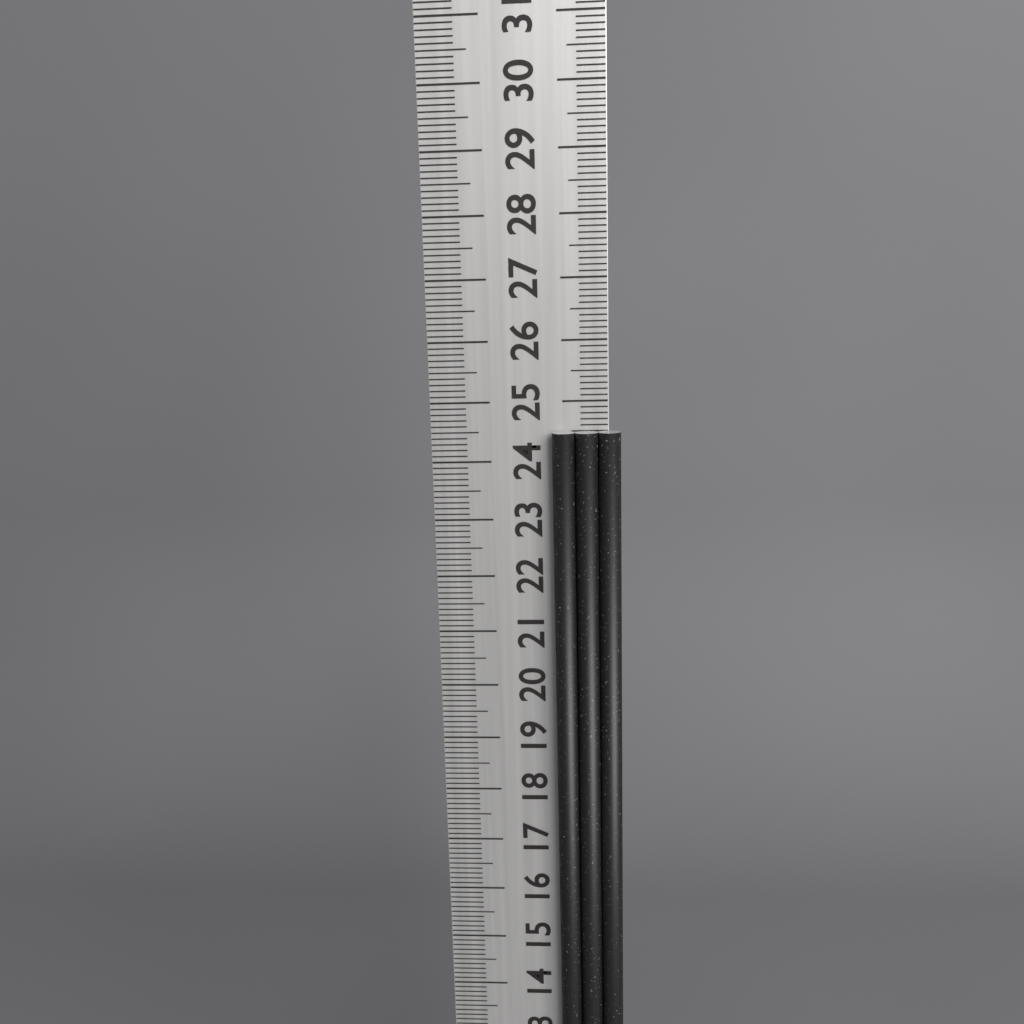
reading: 24.5 cm
